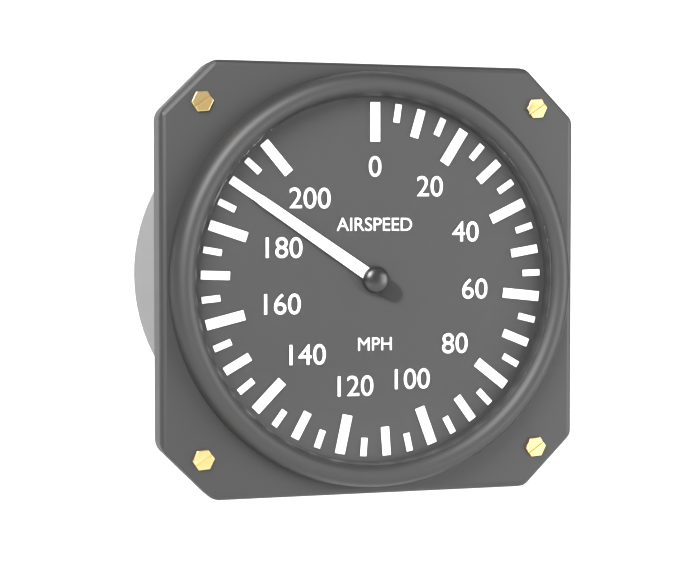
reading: 190 mph
